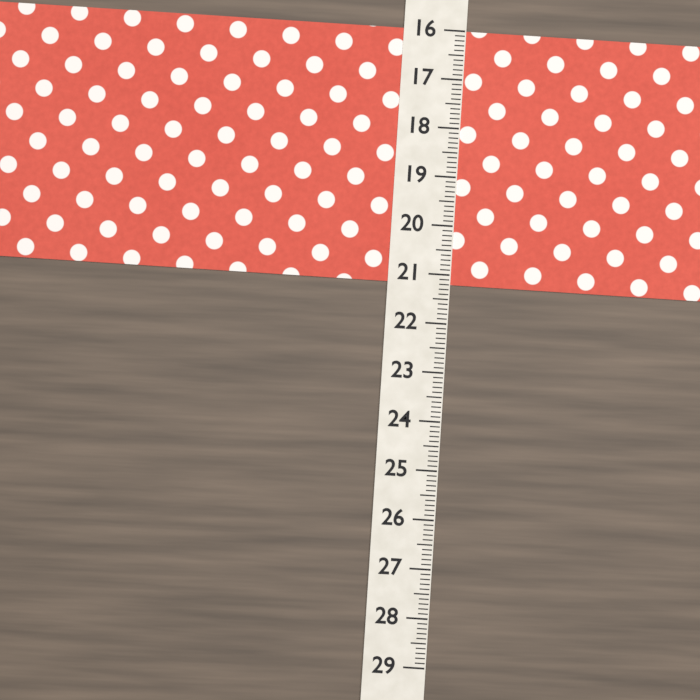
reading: 21.2 (no unit)
